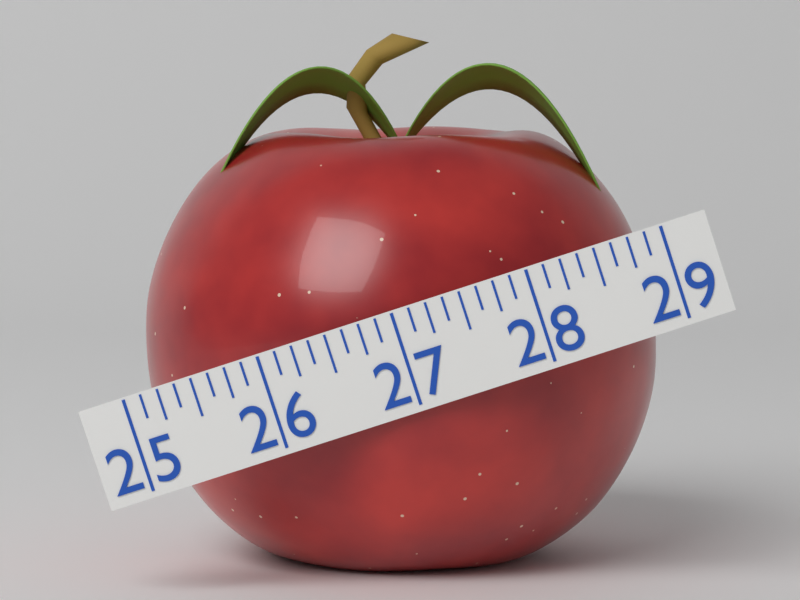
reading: 28.900 (no unit)
